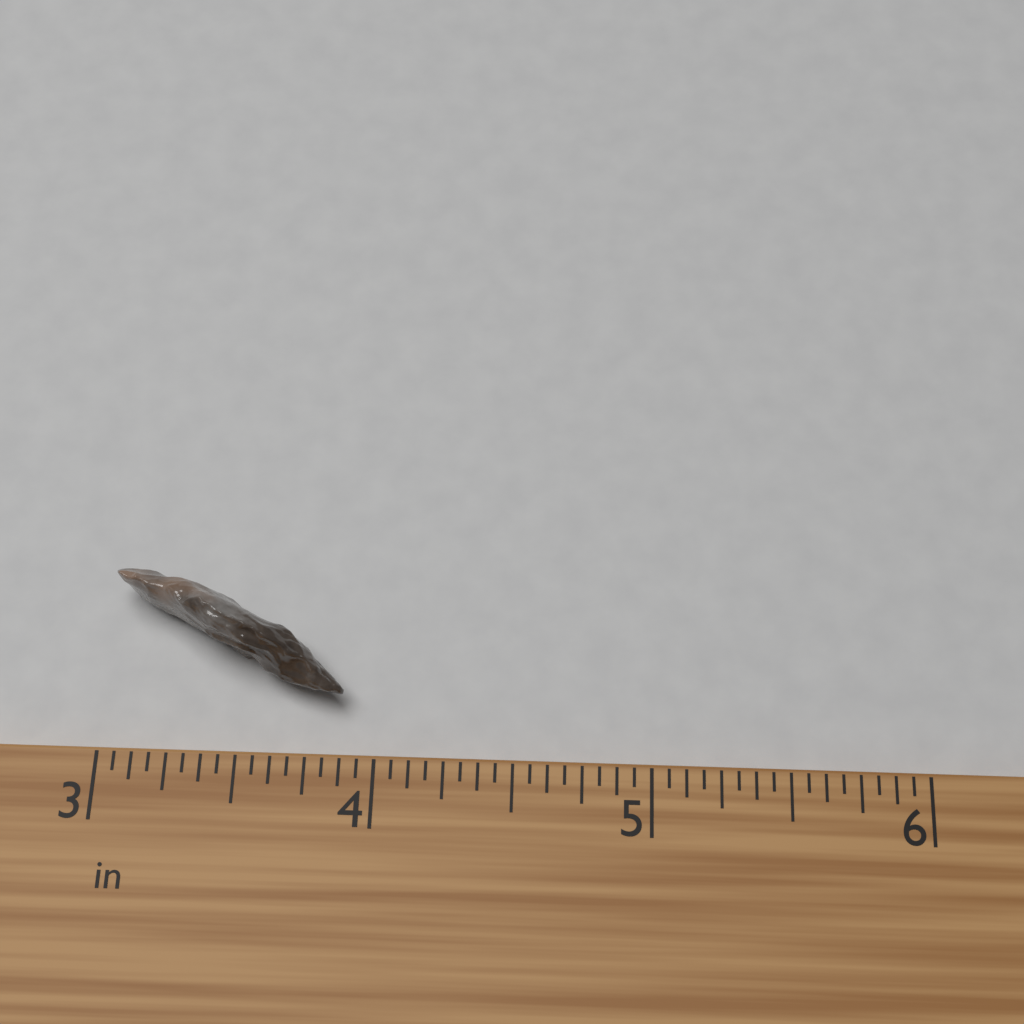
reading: 3.8750 in
